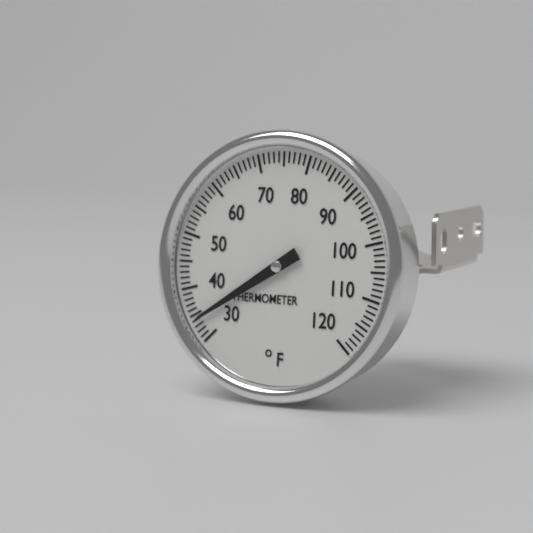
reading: 34 °F
